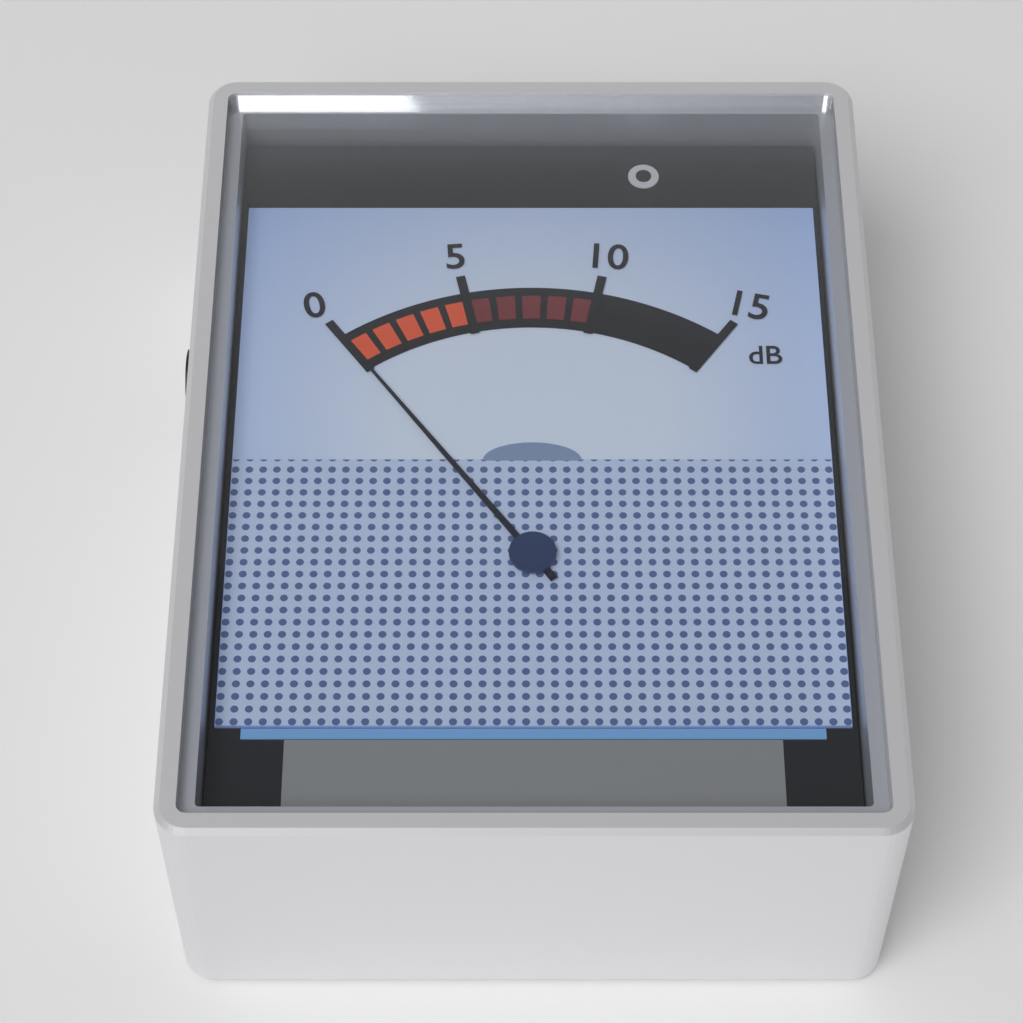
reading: 0 dB
